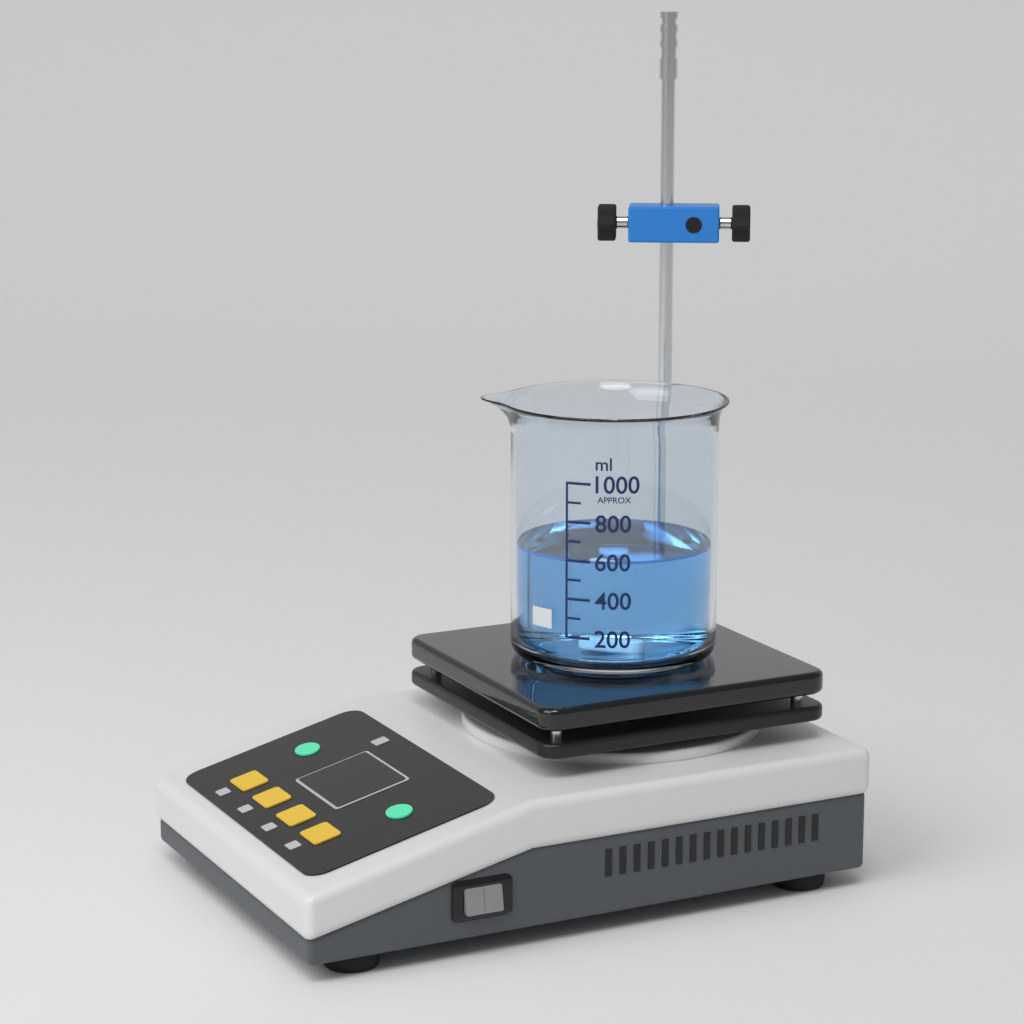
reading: 600 ml
